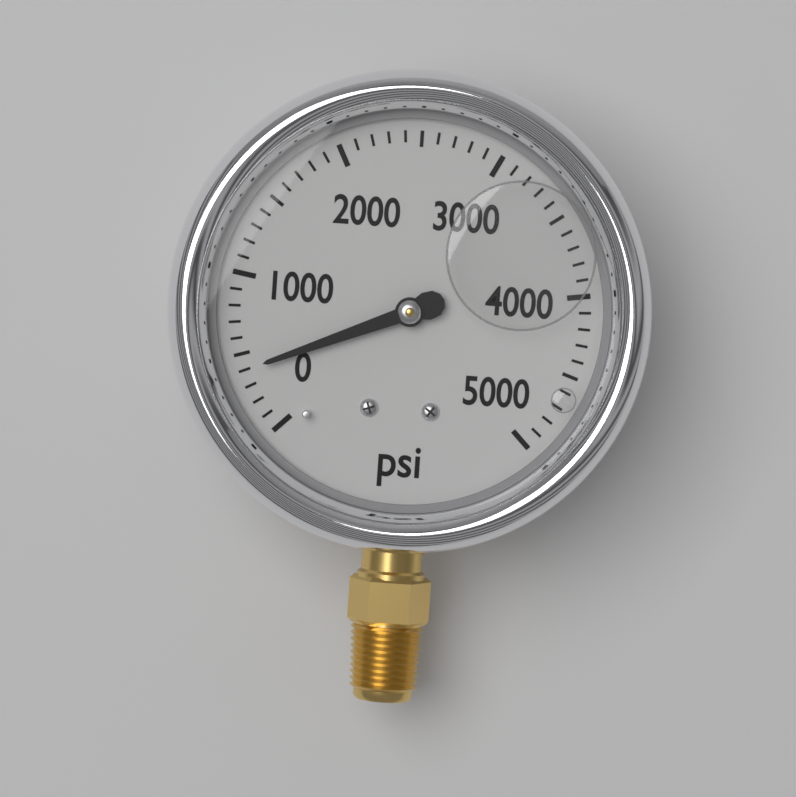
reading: 400 psi
